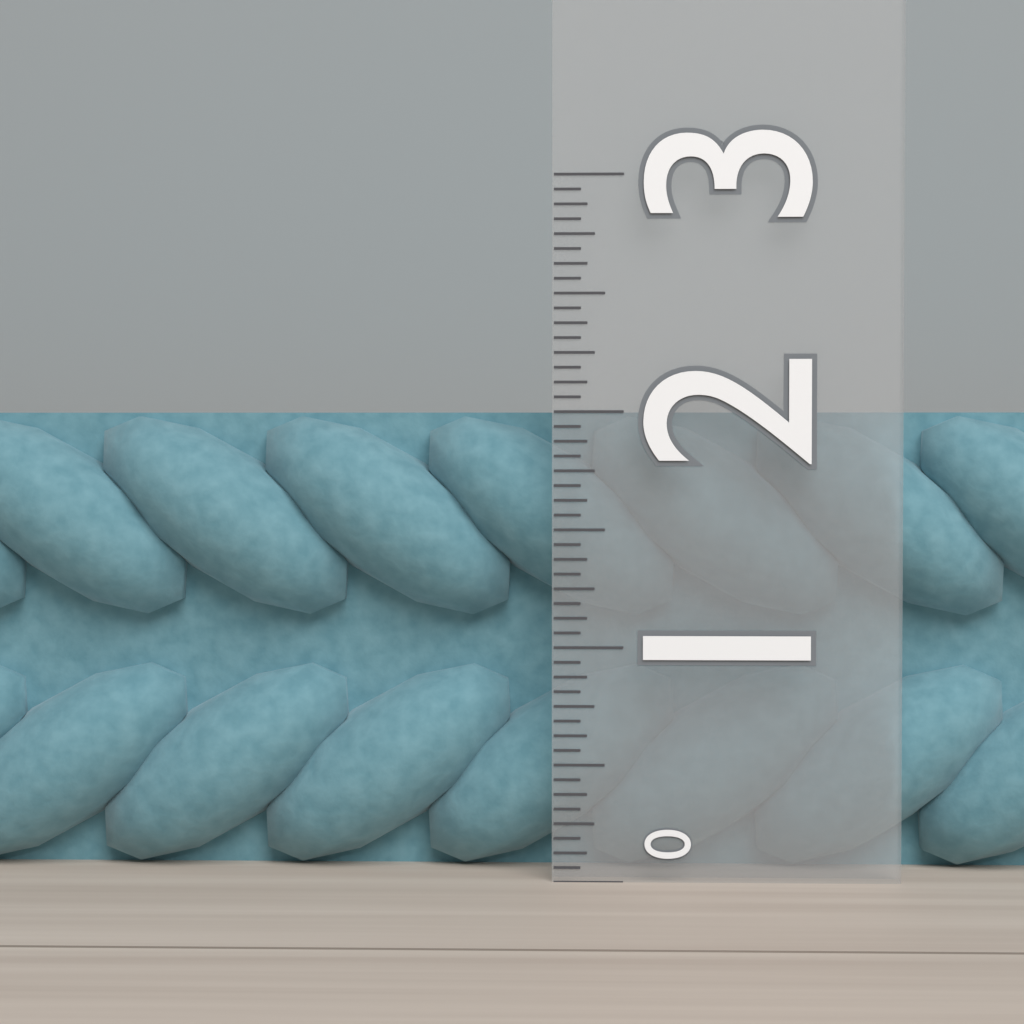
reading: 2.0000 (no unit)
